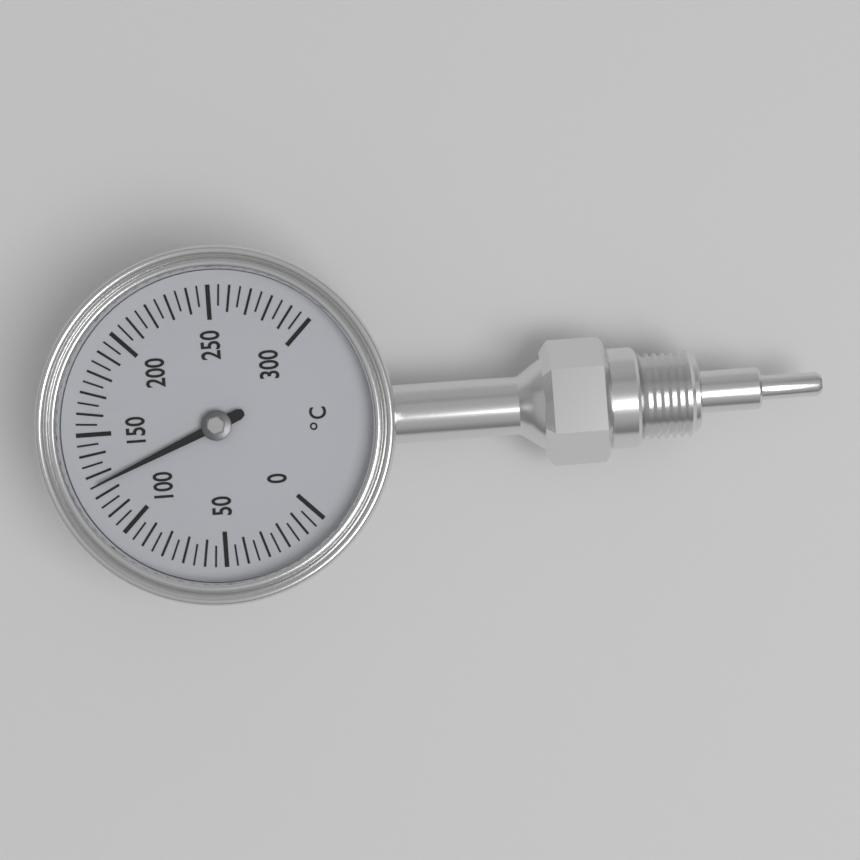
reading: 125 °C
